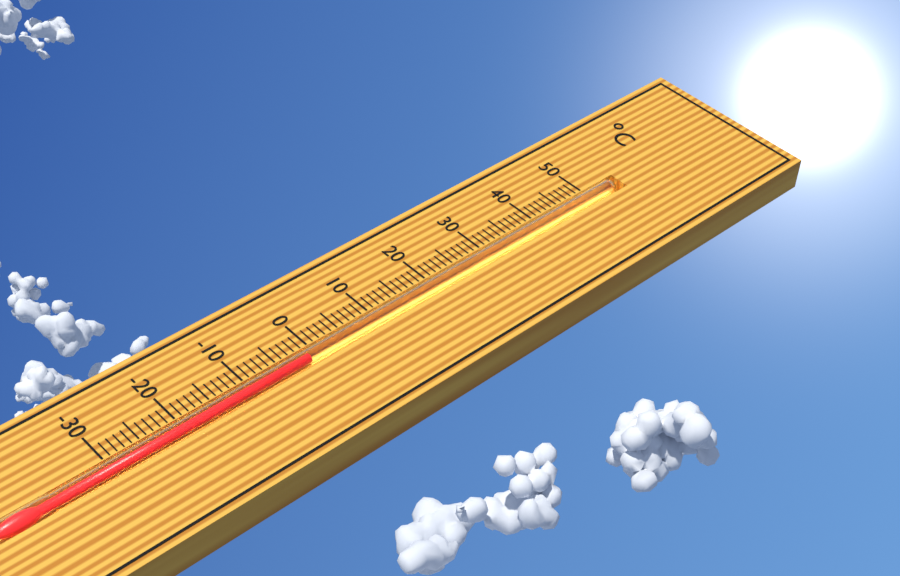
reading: -1 °C
